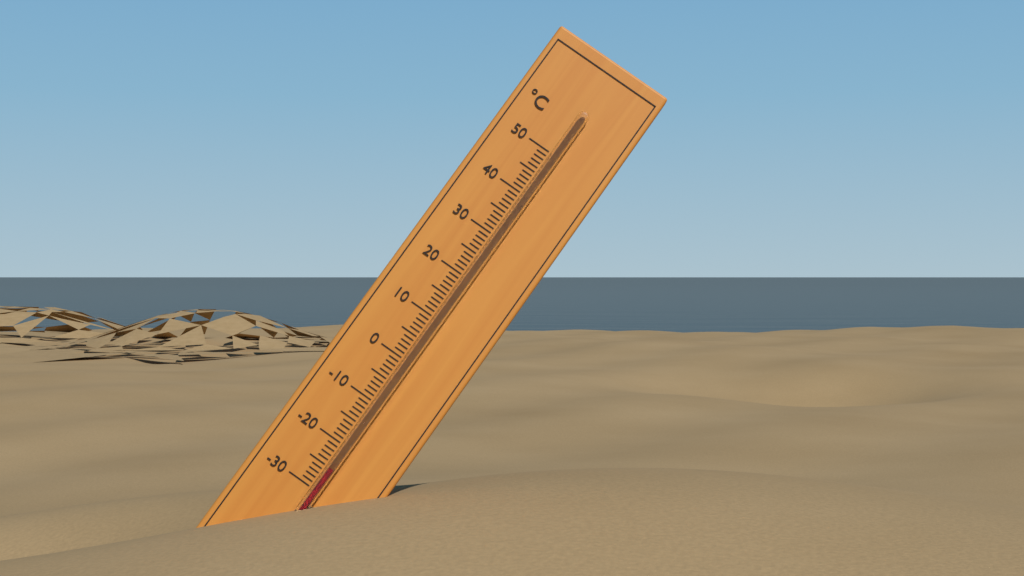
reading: -25 °C
